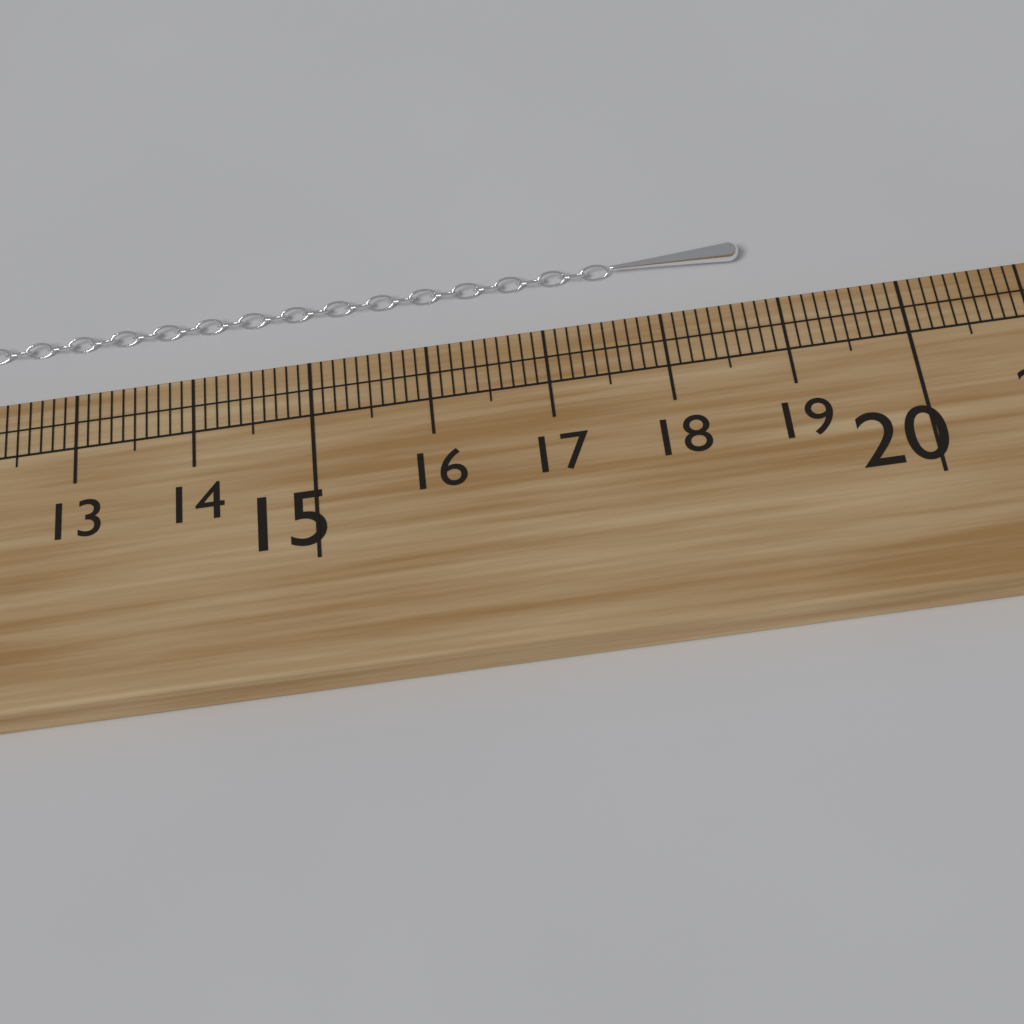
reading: 18.8 cm
